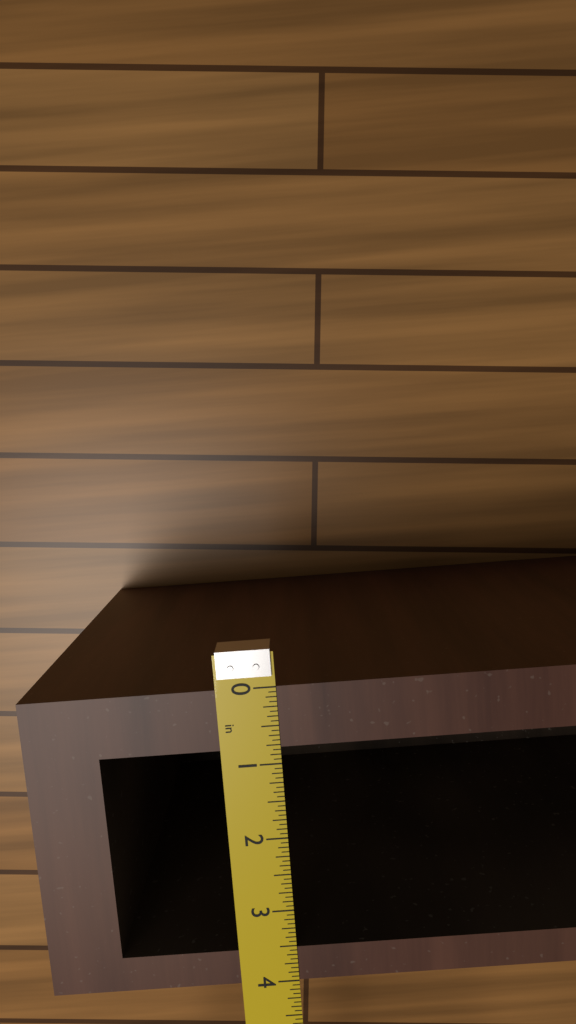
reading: 4.0000 in
